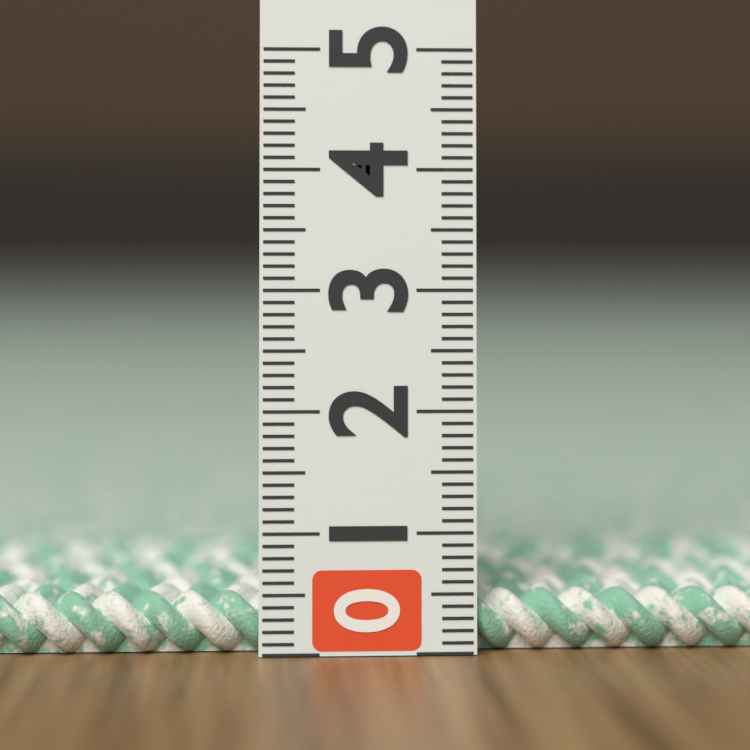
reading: 0.5 (no unit)
